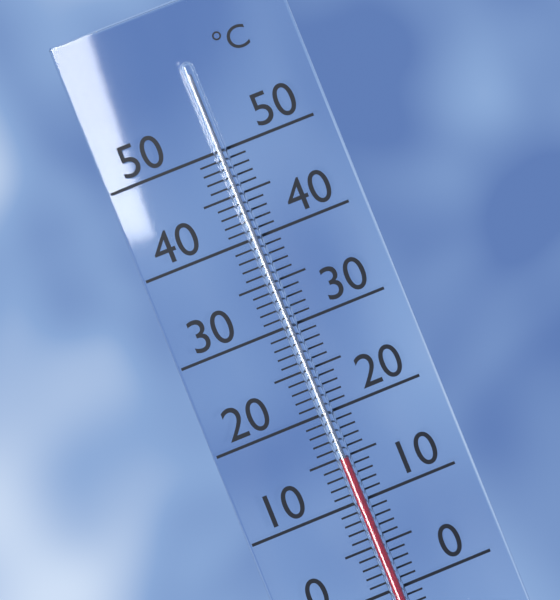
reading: 15 °C
